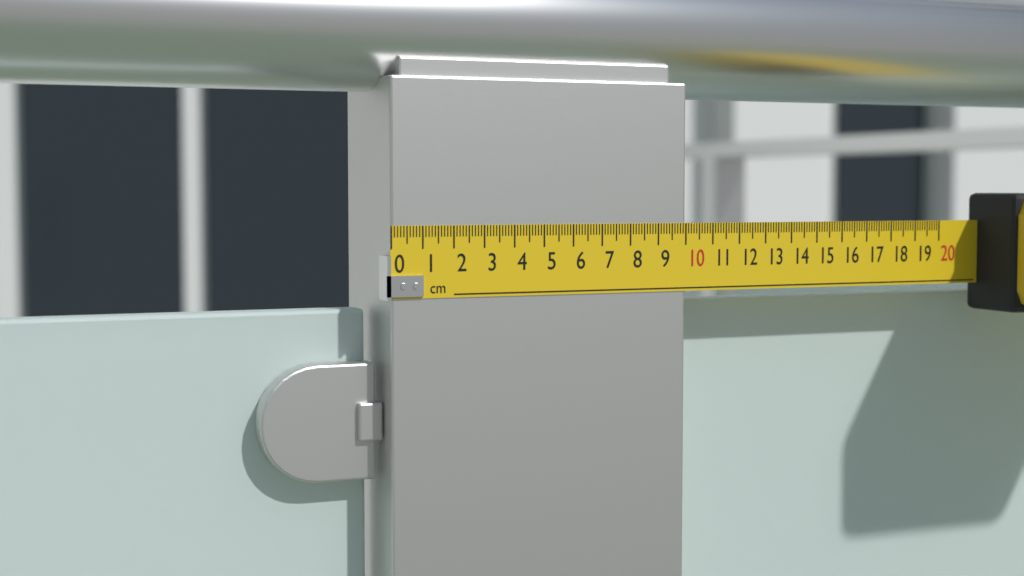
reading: 10.0 cm
